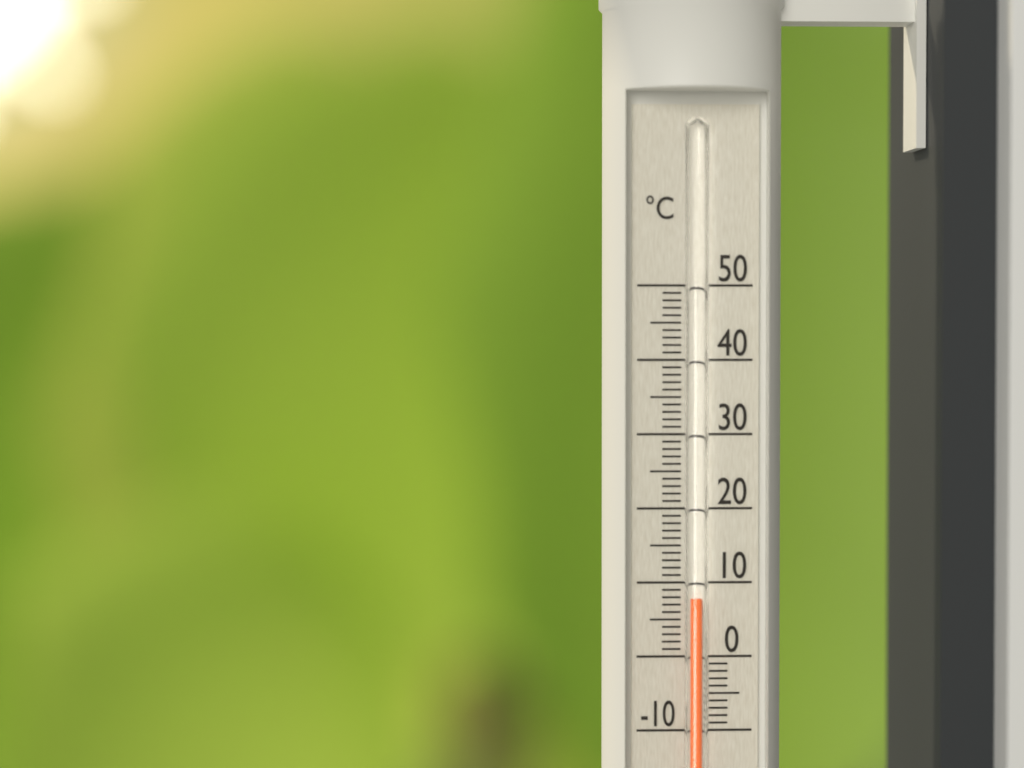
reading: 8 °C
